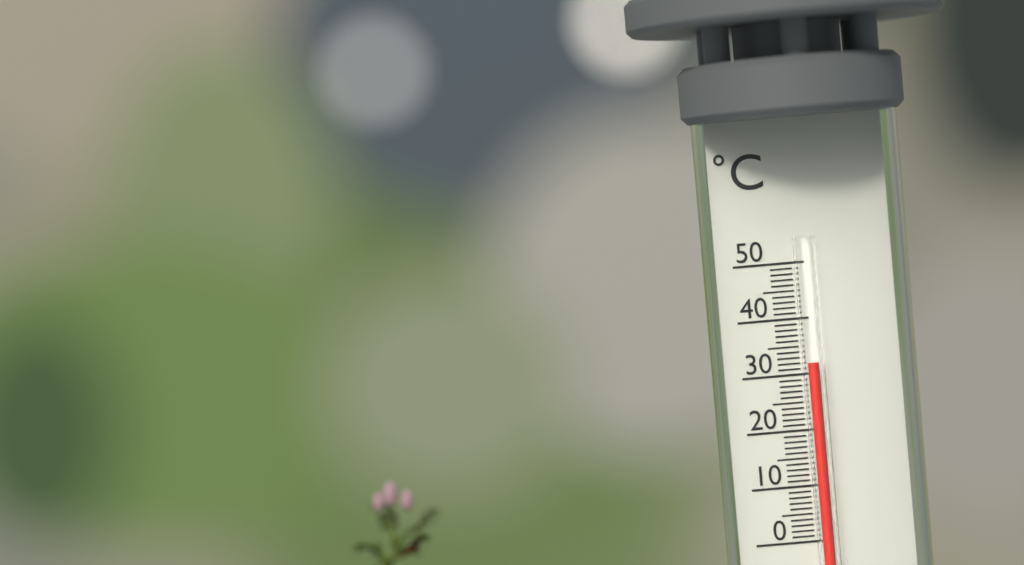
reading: 32 °C
